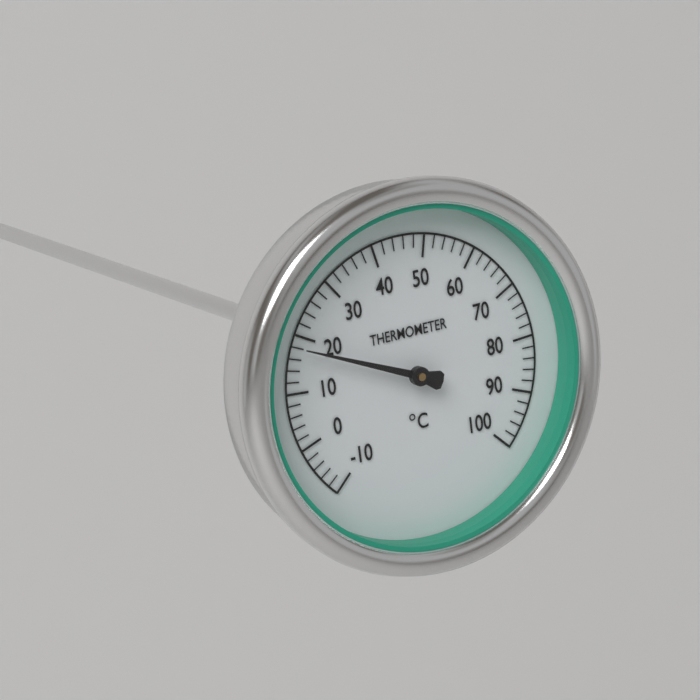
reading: 18 °C
